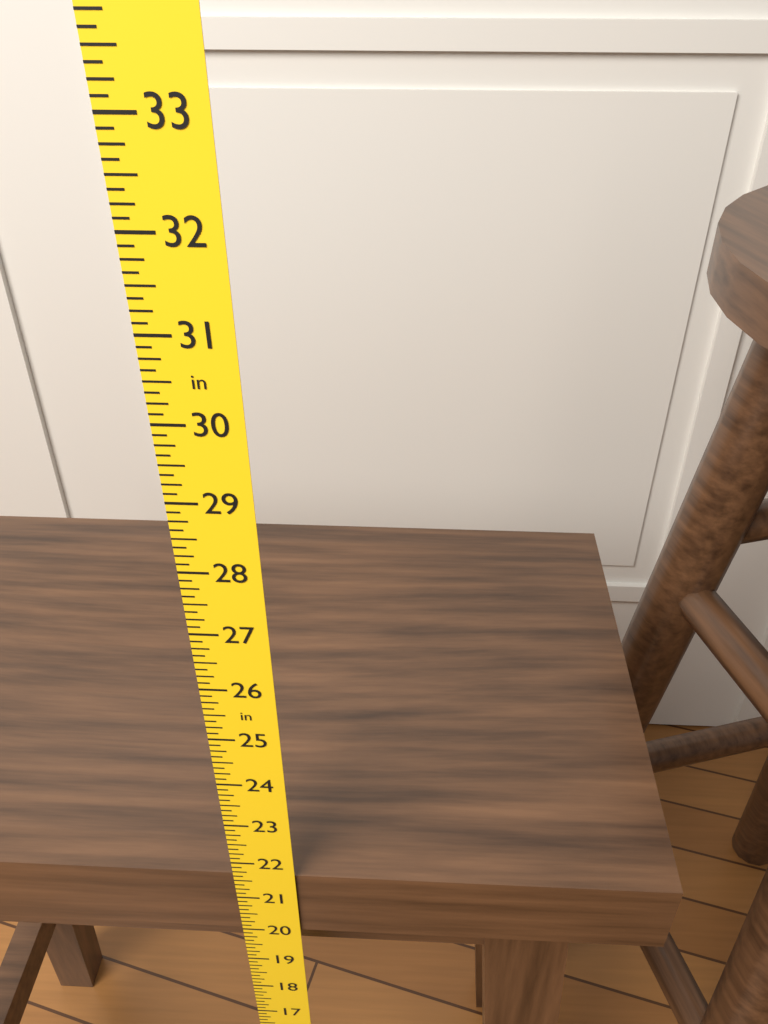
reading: 21.625 in
